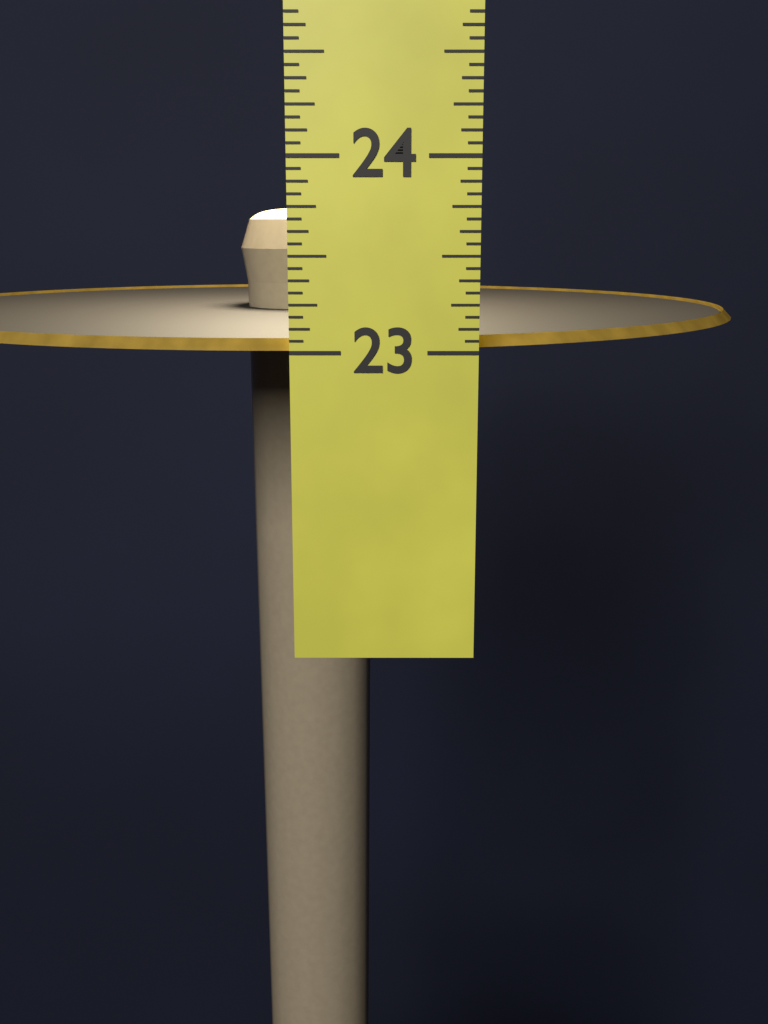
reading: 23.0625 in
